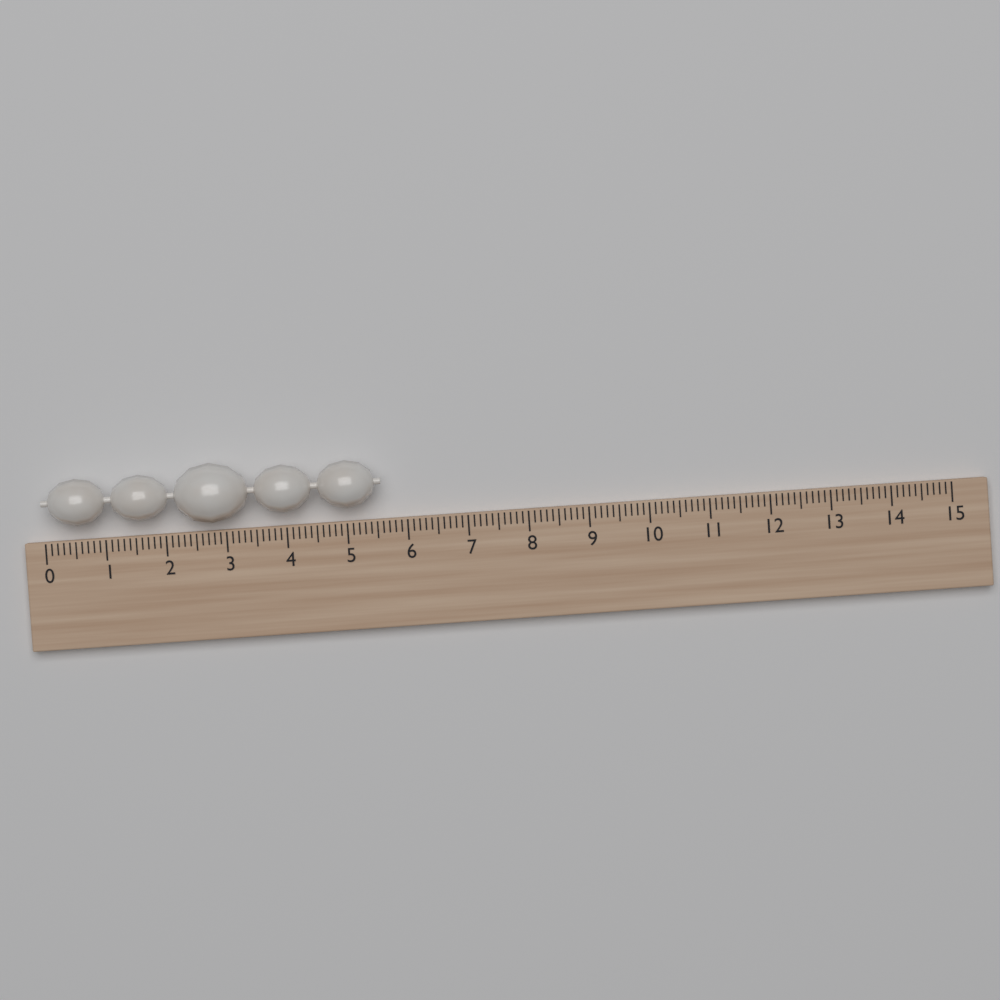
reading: 5.6 (no unit)
